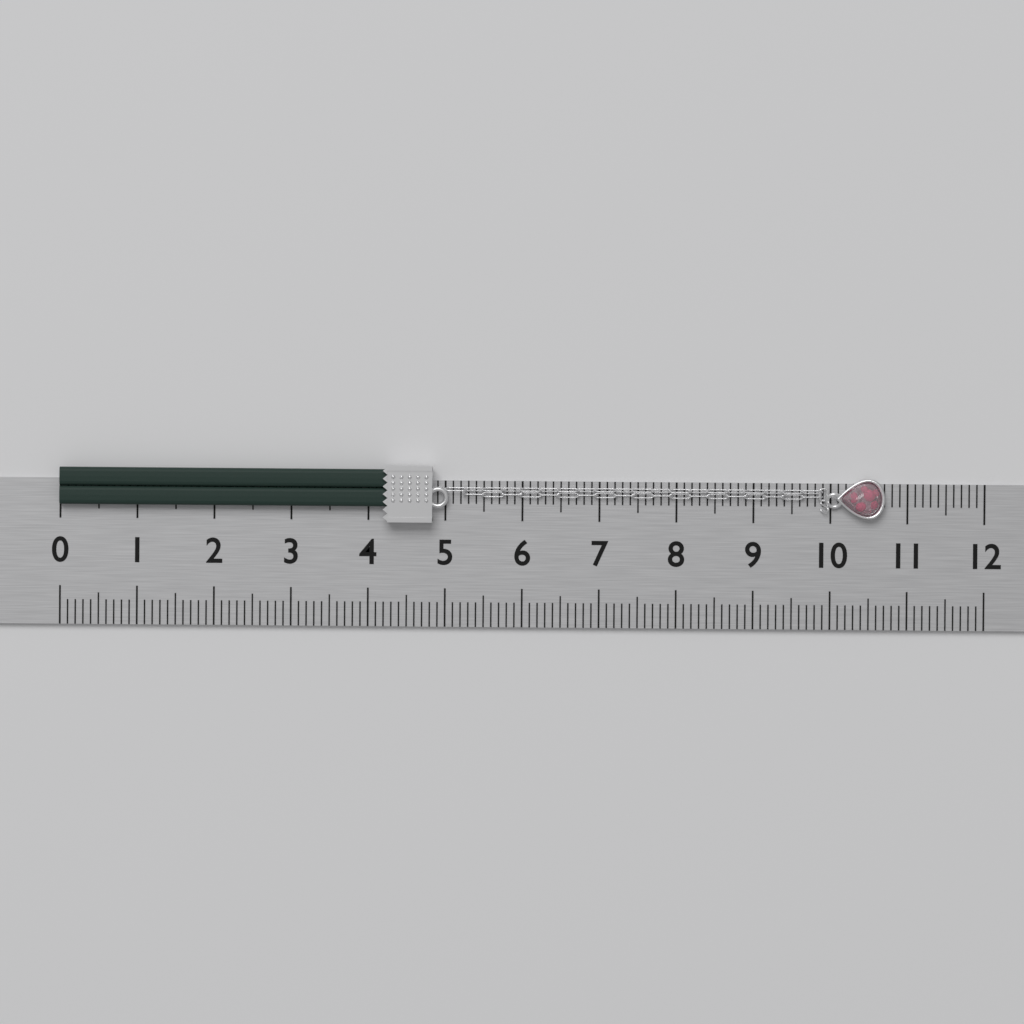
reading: 10.7 (no unit)
